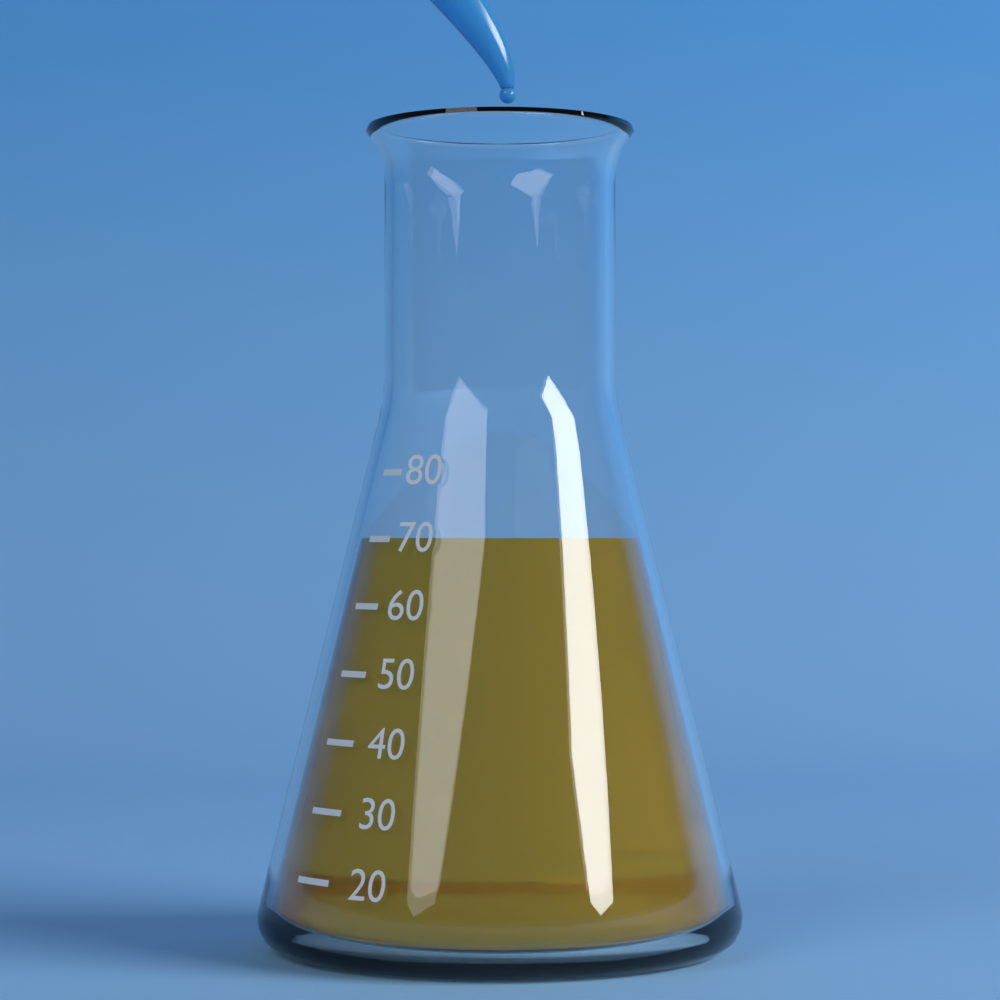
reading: 70 (no unit)
